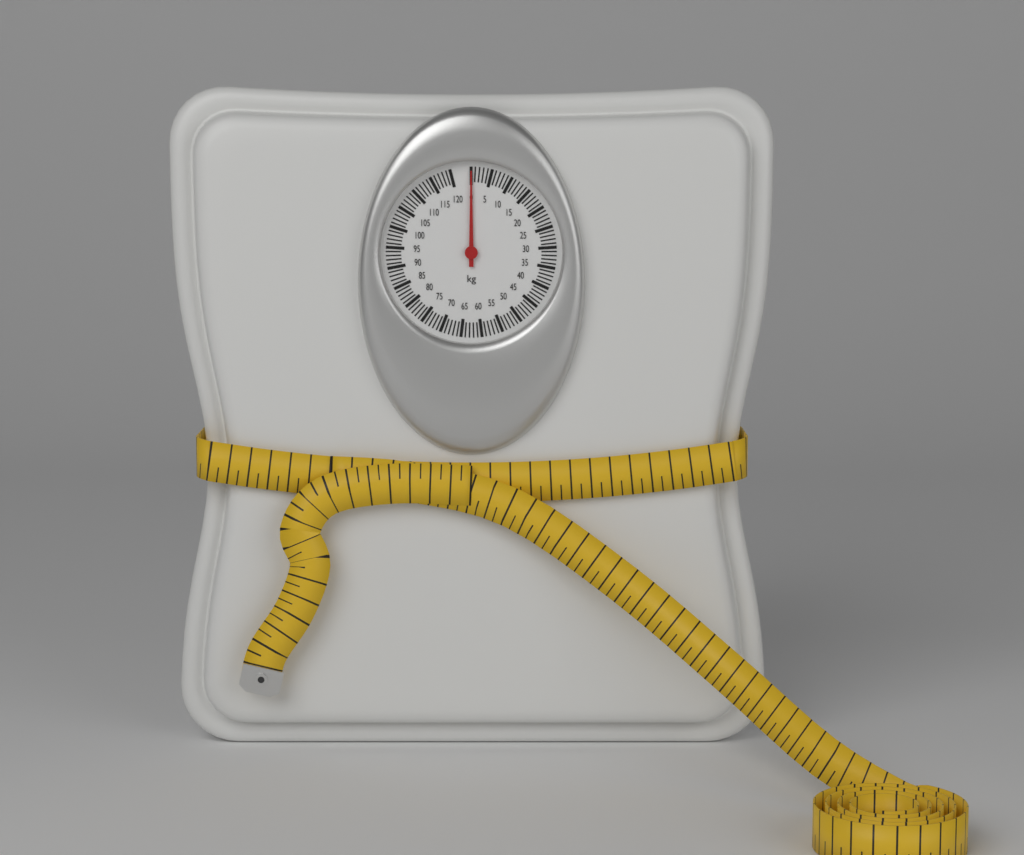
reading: 0 kg
